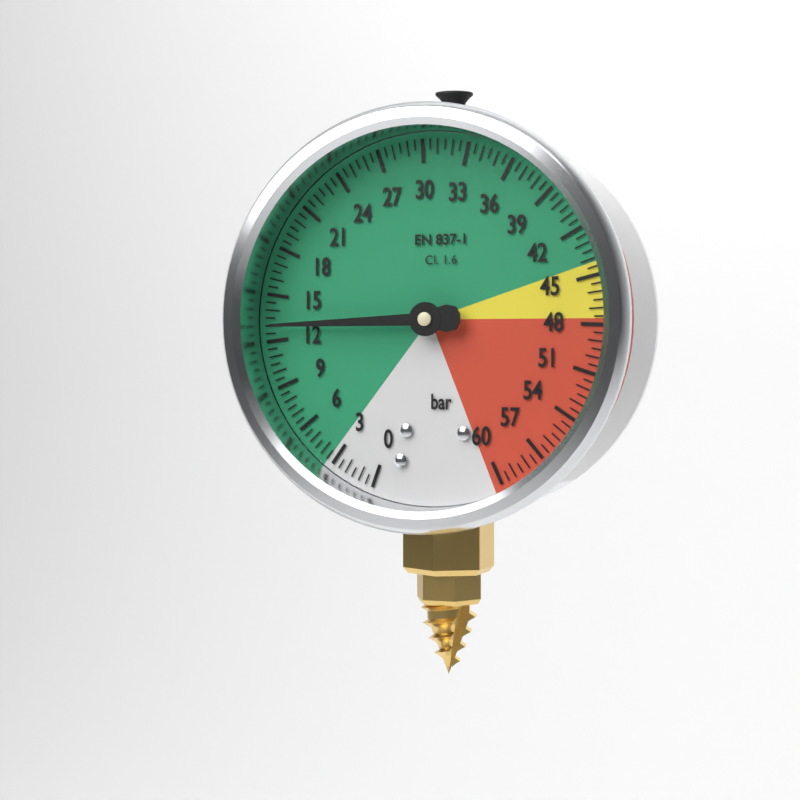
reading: 13.0 bar
